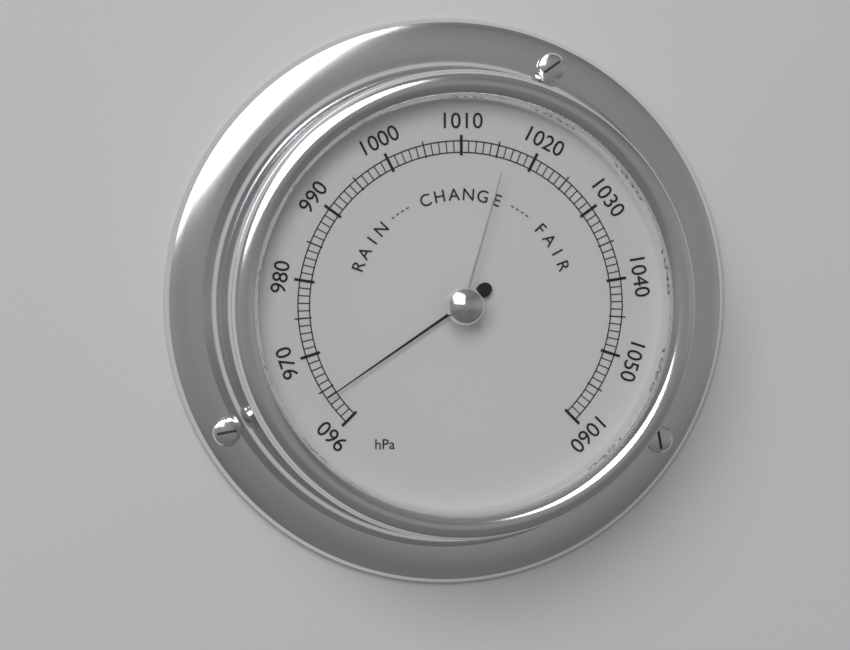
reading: 964 hPa
